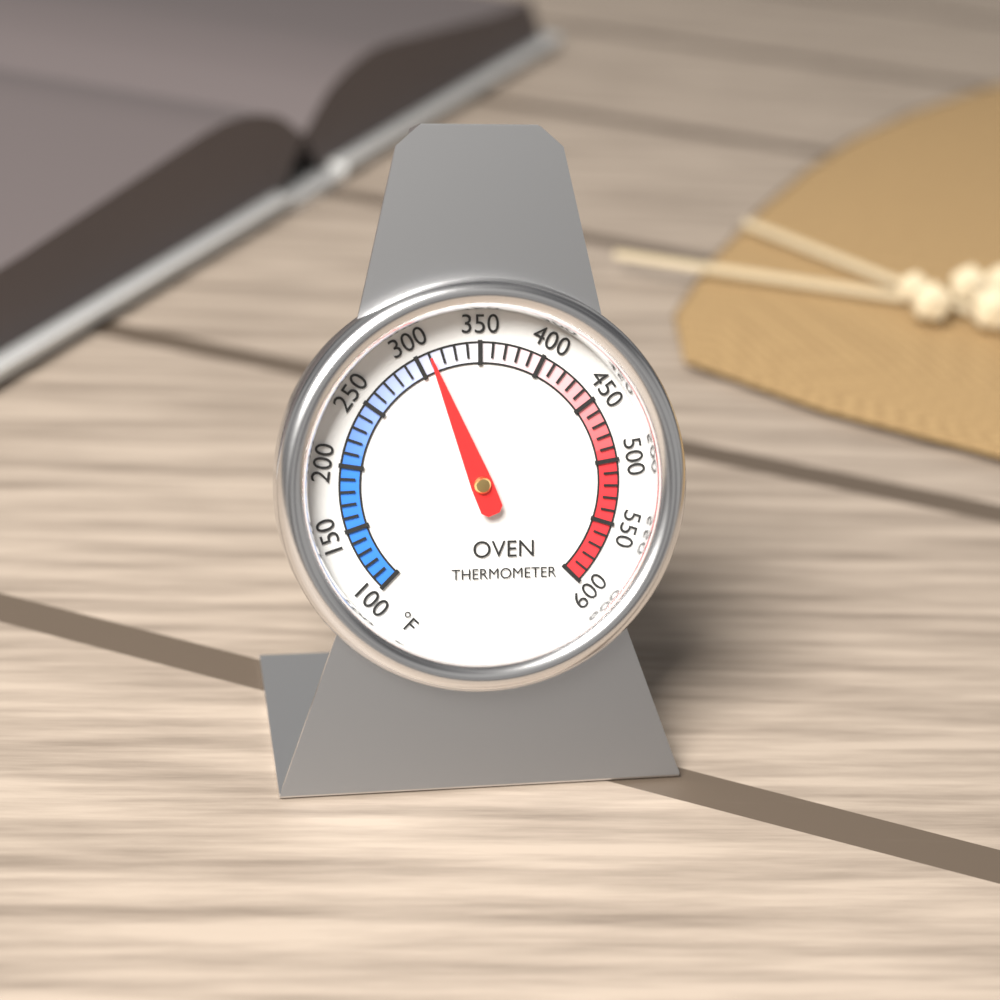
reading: 310 °F
